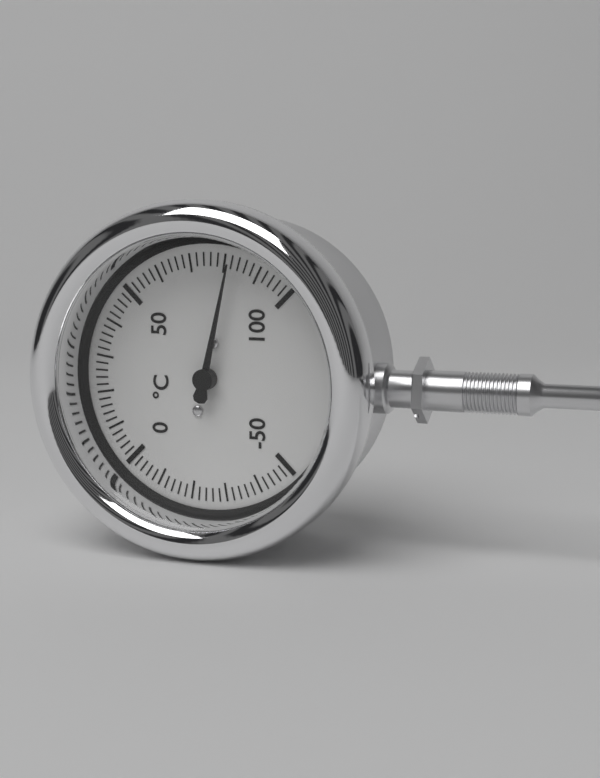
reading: 82 °C
